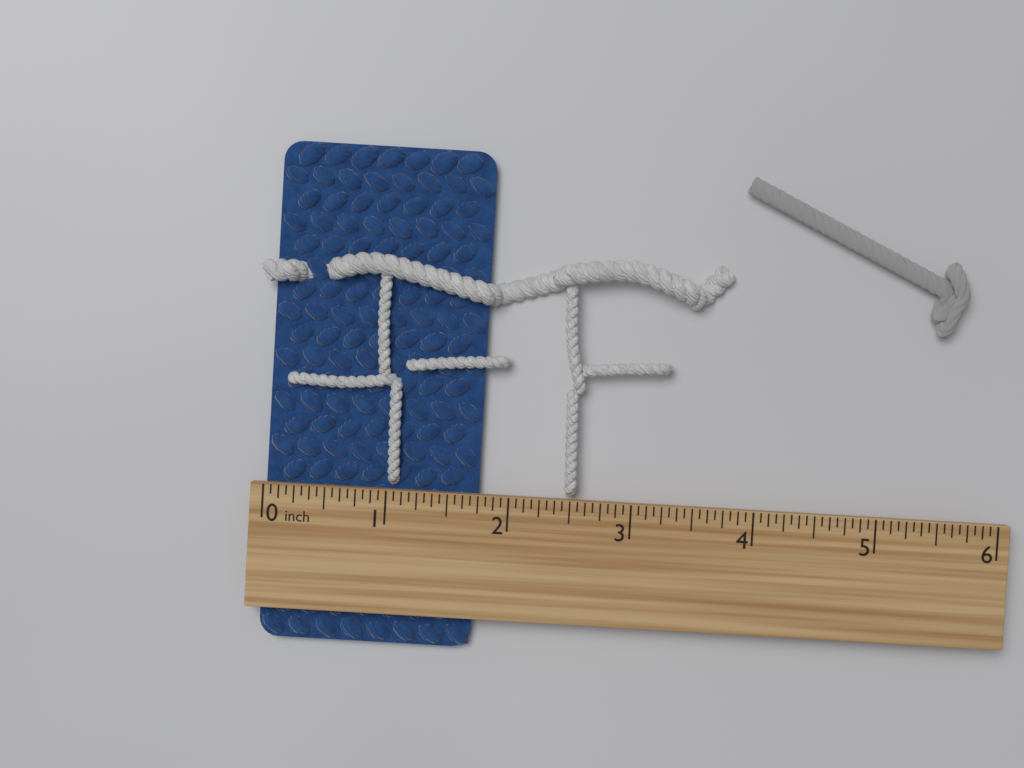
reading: 1.7500 inch
